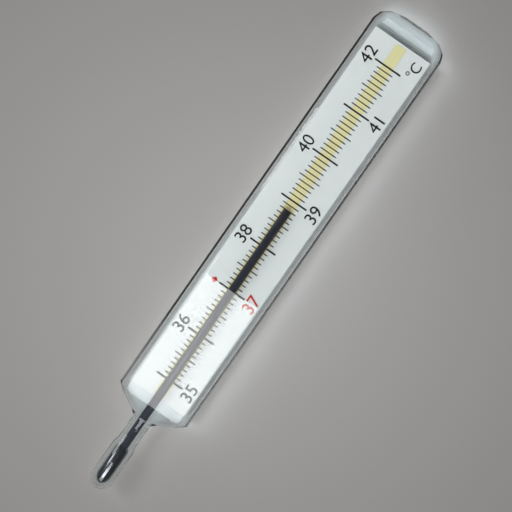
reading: 38.8 °C
